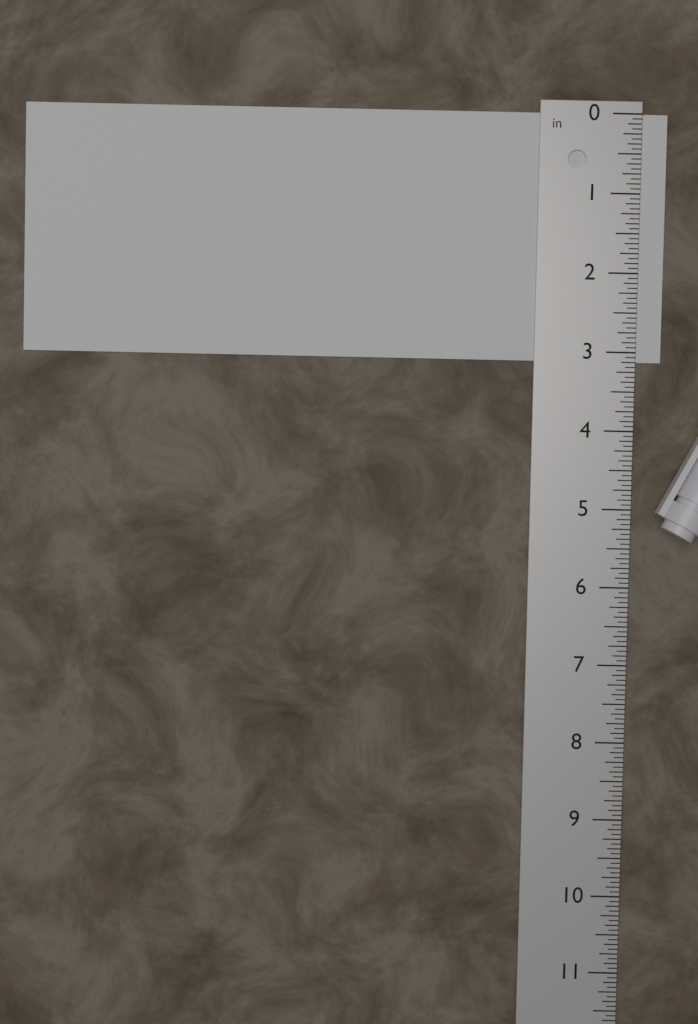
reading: 3.1250 in
